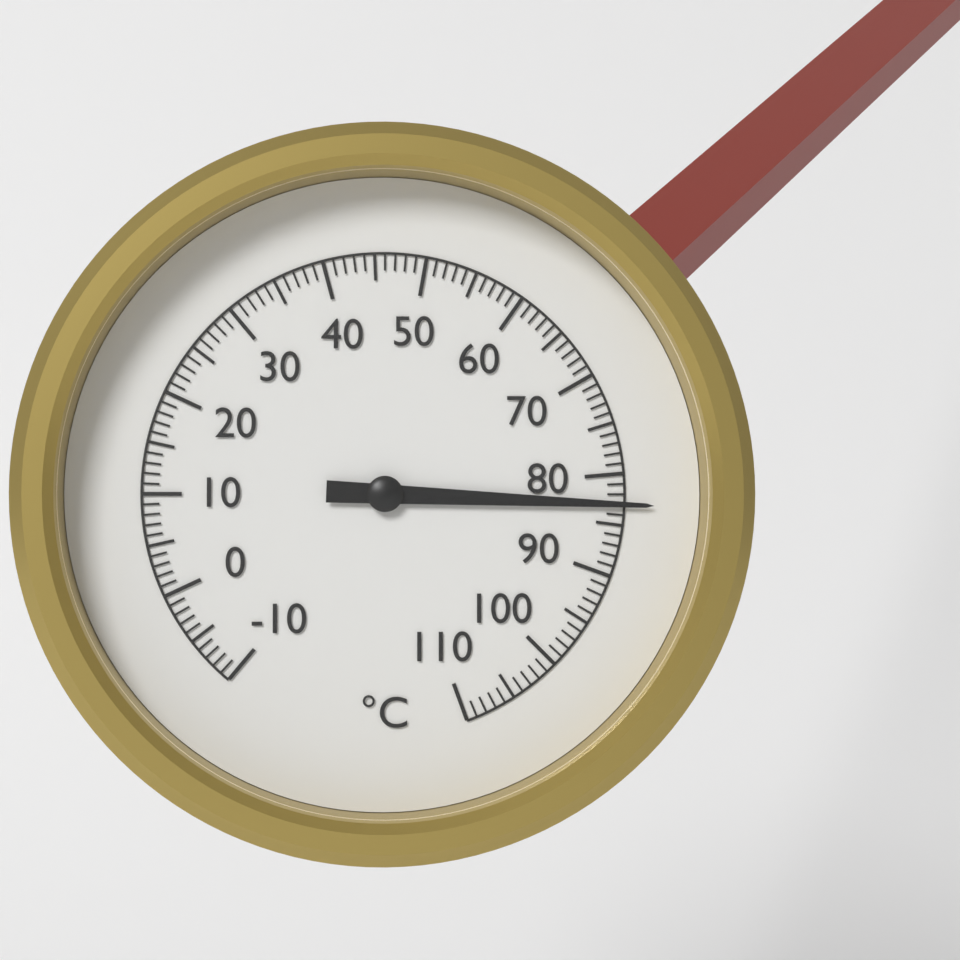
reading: 83 °C
